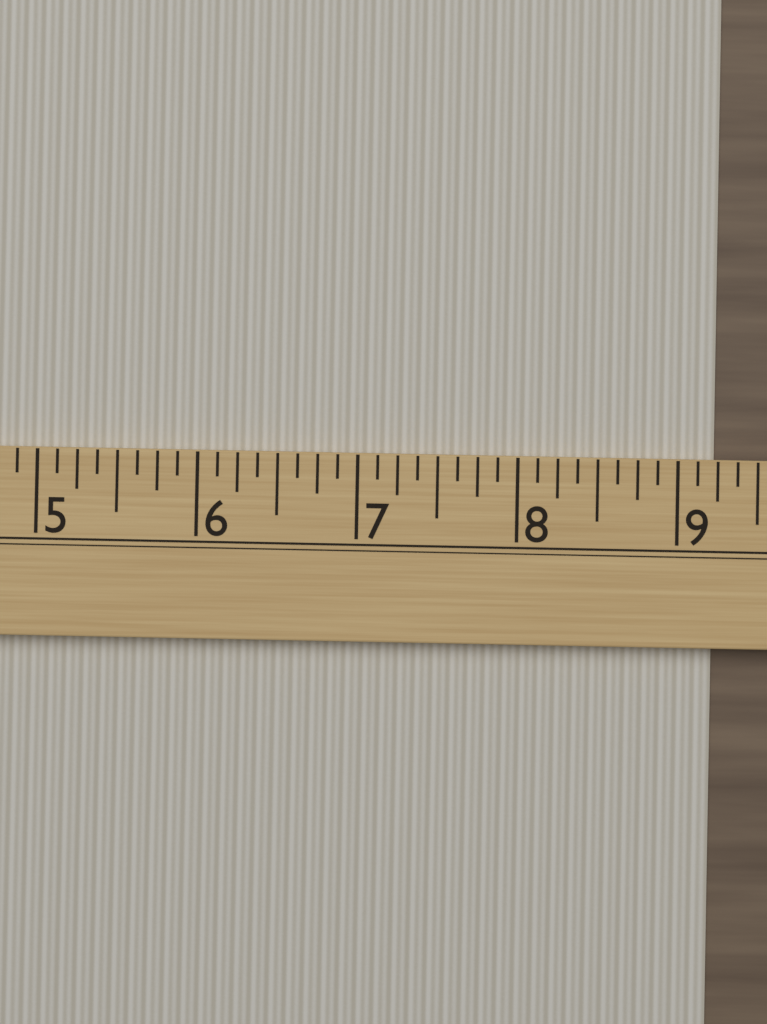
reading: 9.250 (no unit)
